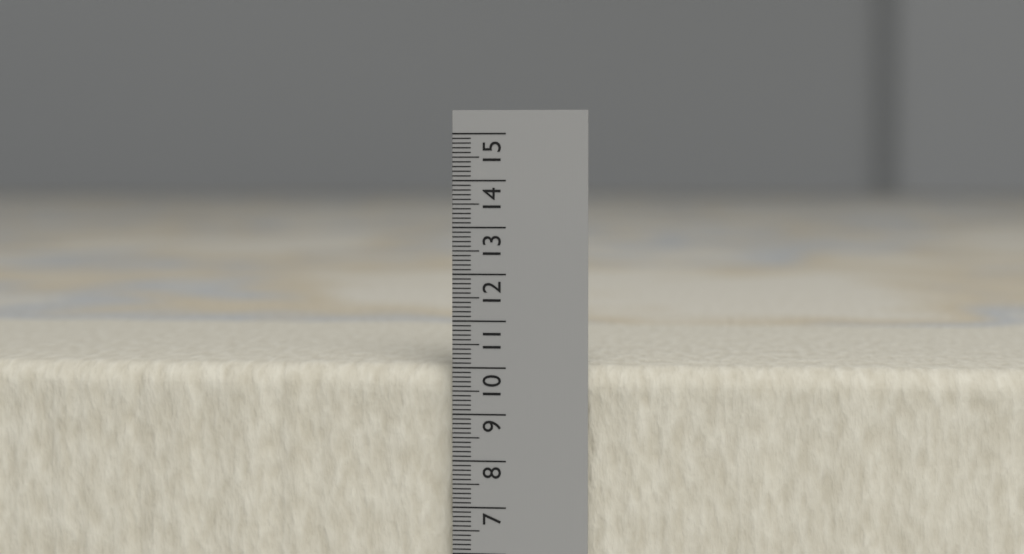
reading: 10.0 (no unit)
